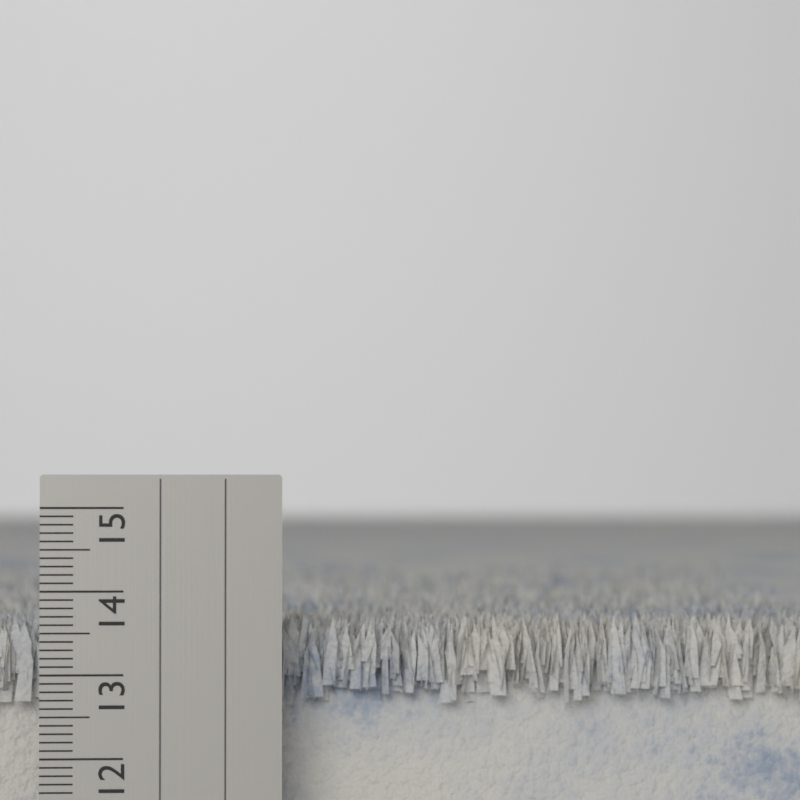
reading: 13.7 cm
